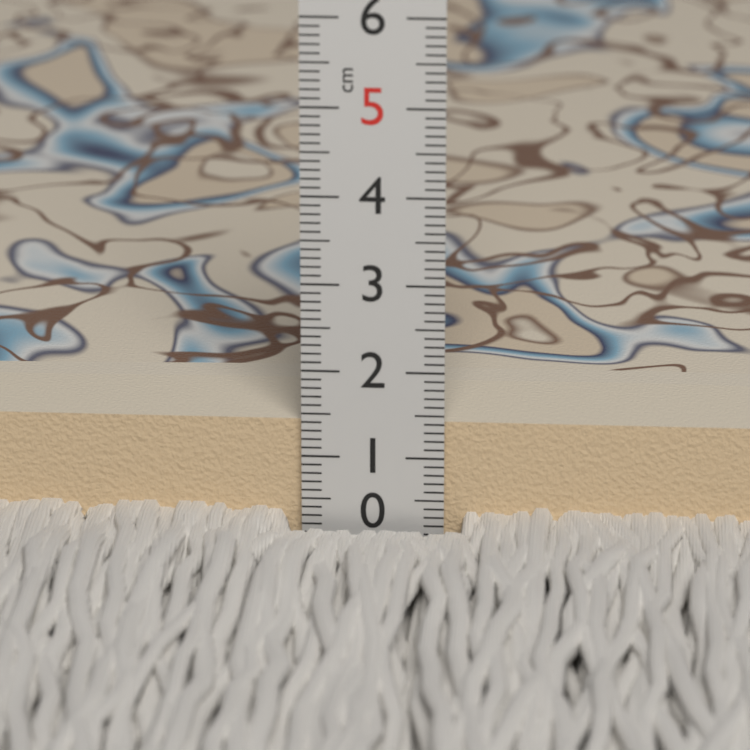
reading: 1.4 cm
